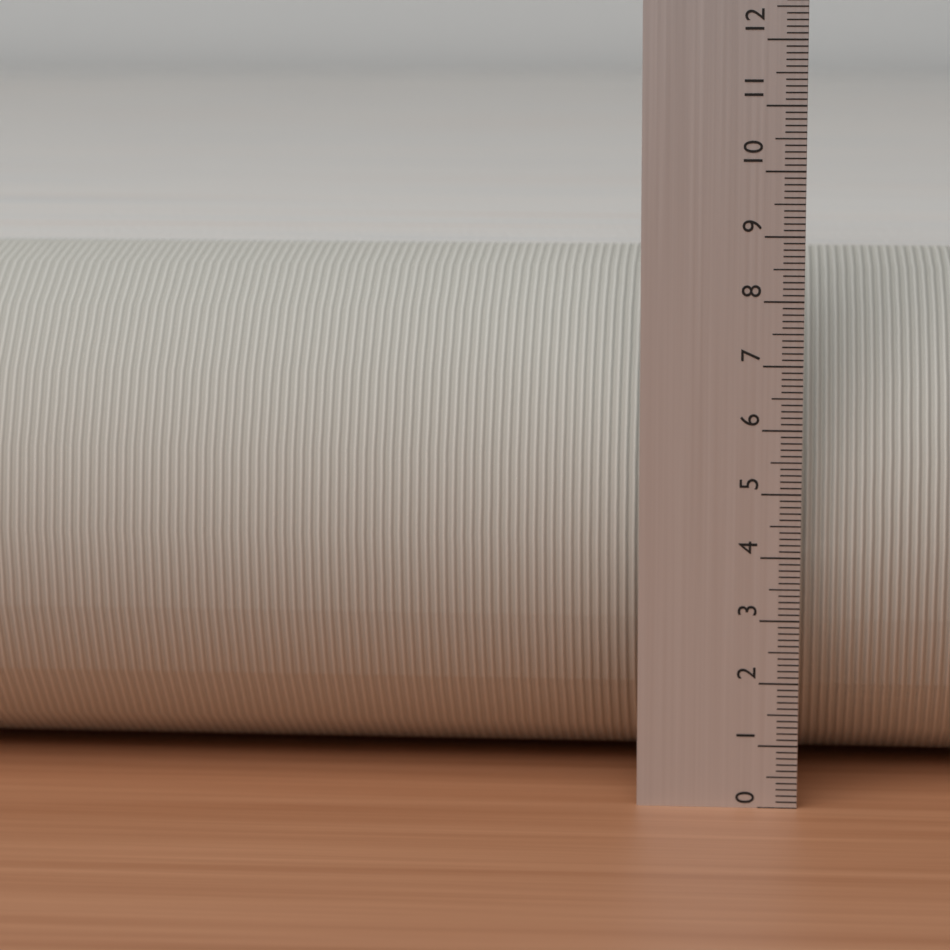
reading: 8.4 (no unit)
